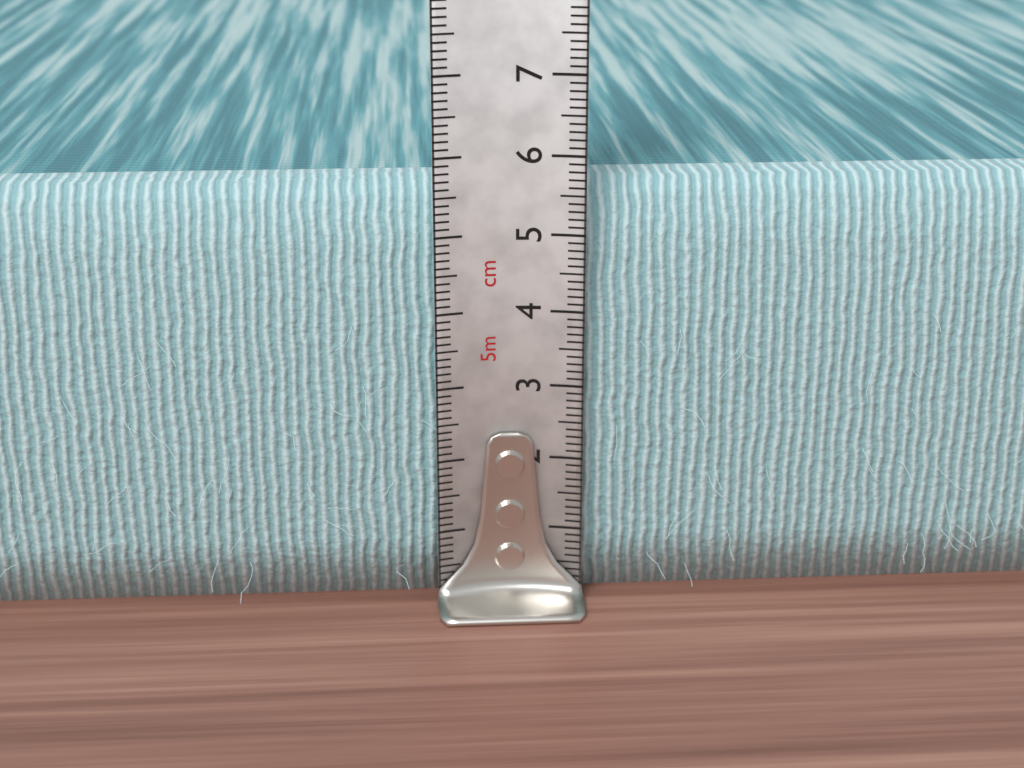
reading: 5.6 cm
